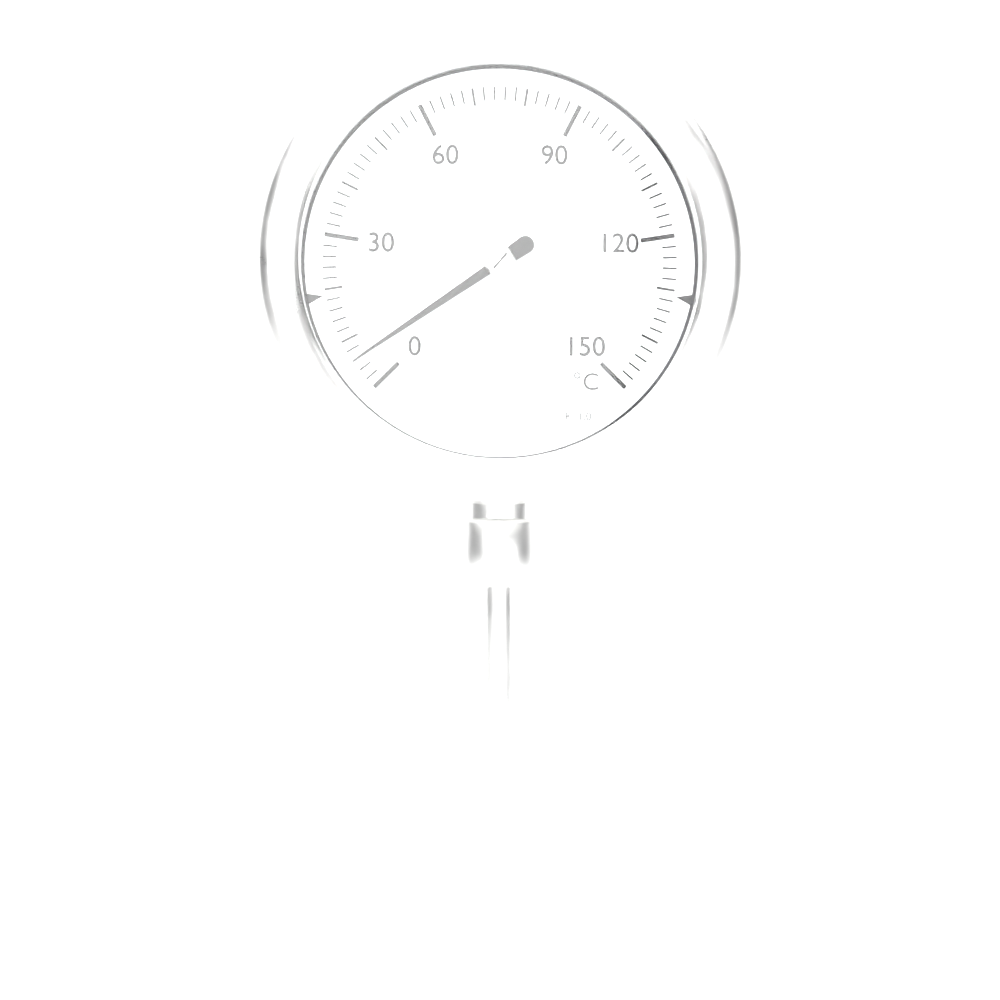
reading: 6 °C
